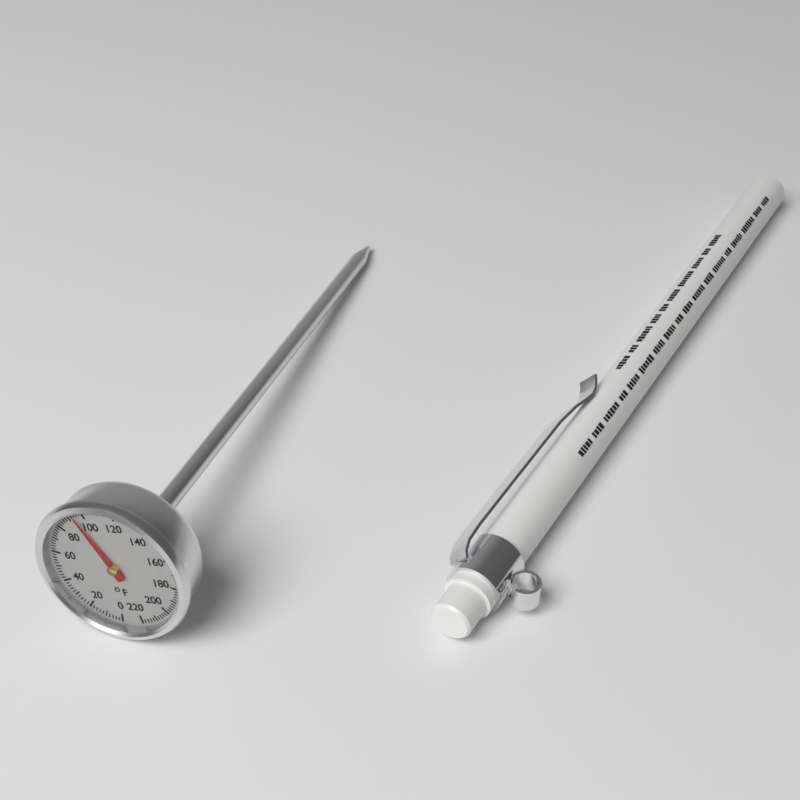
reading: 94 °F
